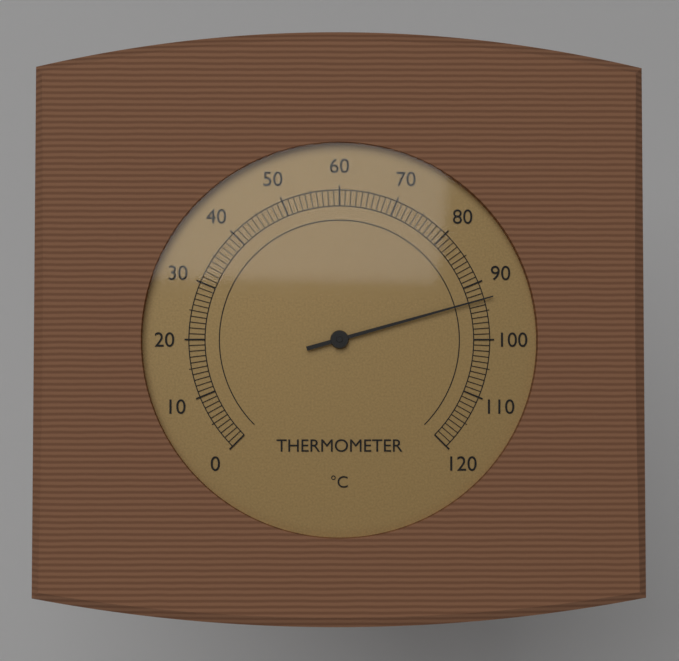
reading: 93 °C
